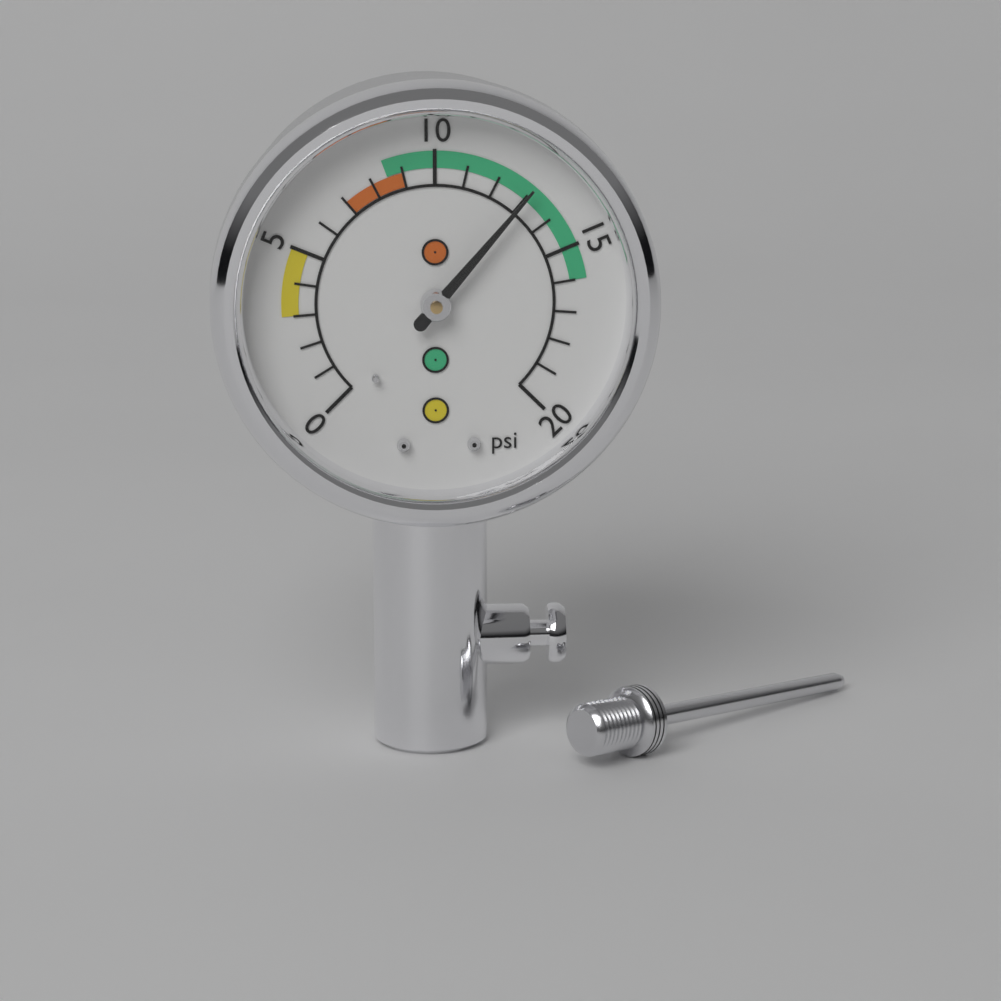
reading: 13 psi
